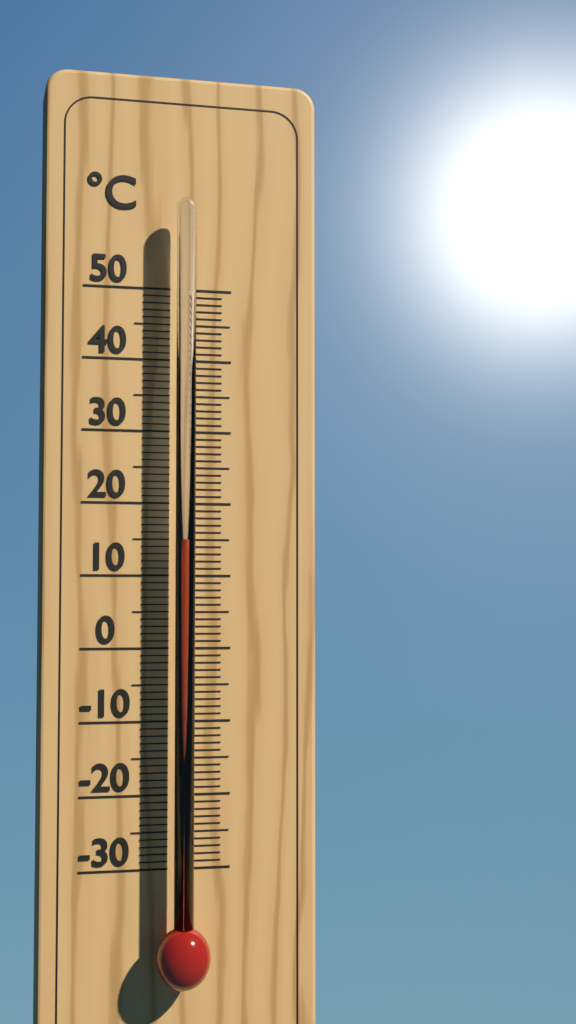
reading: 15 °C
